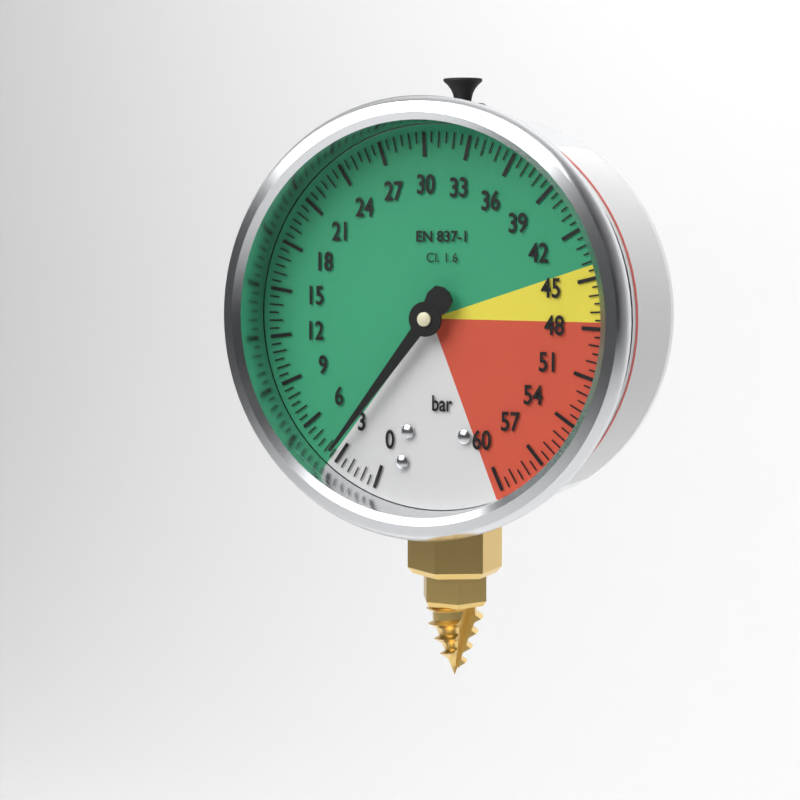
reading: 3.5 bar
